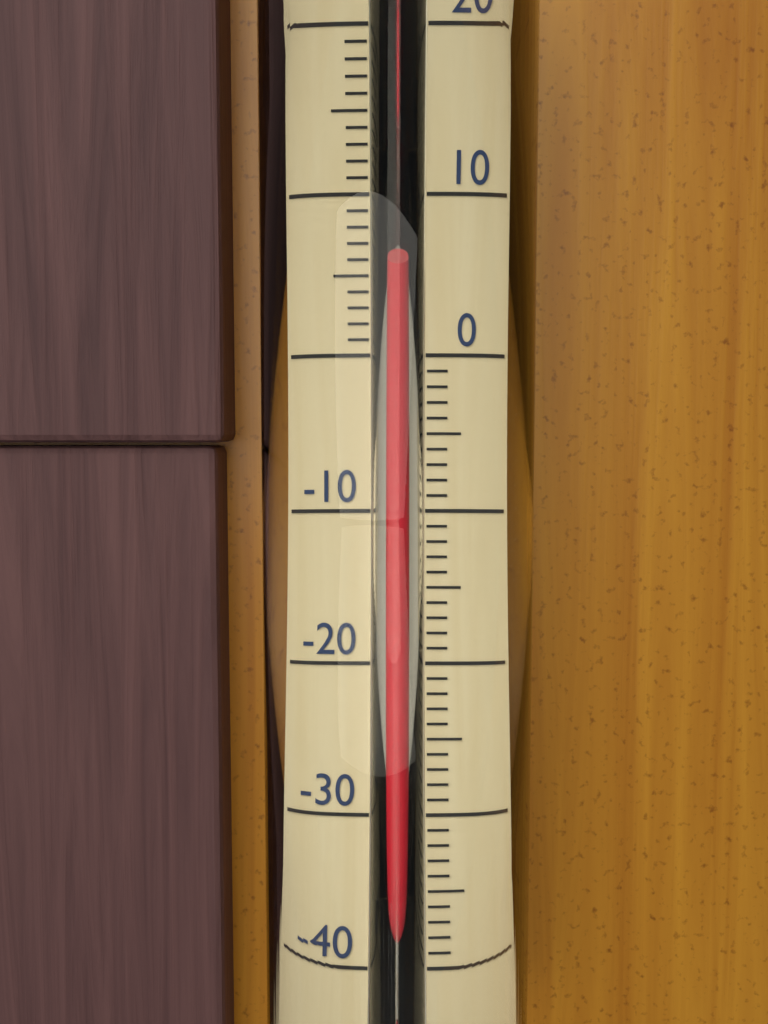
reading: 5.5 (no unit)
